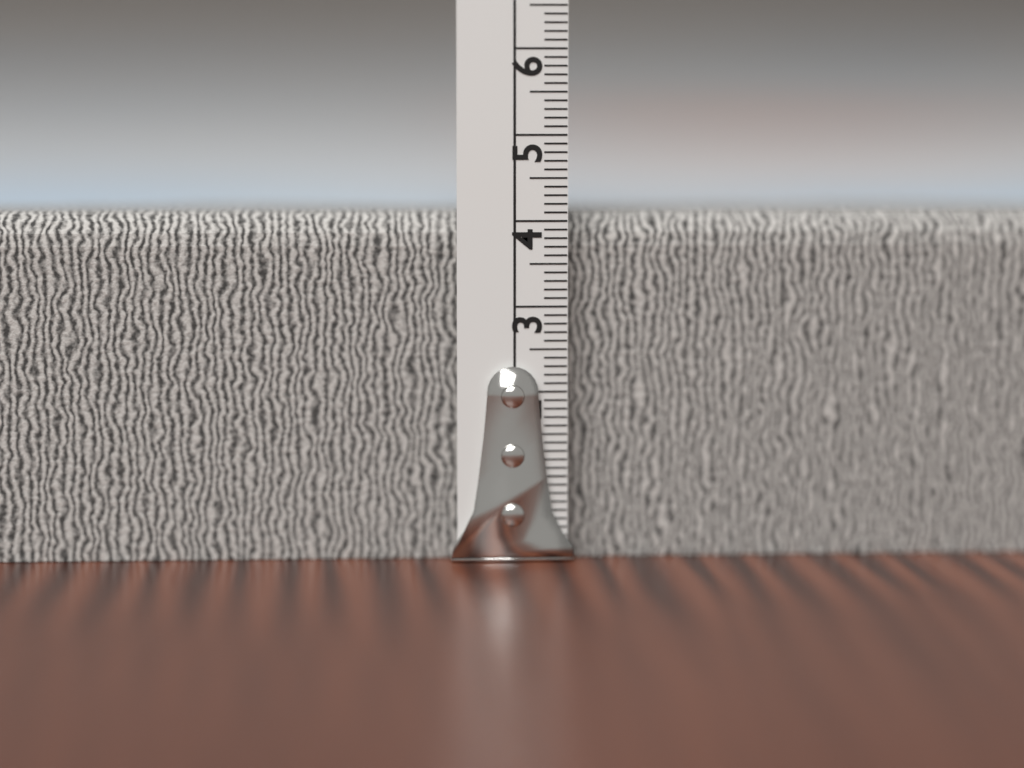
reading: 4.1 cm
